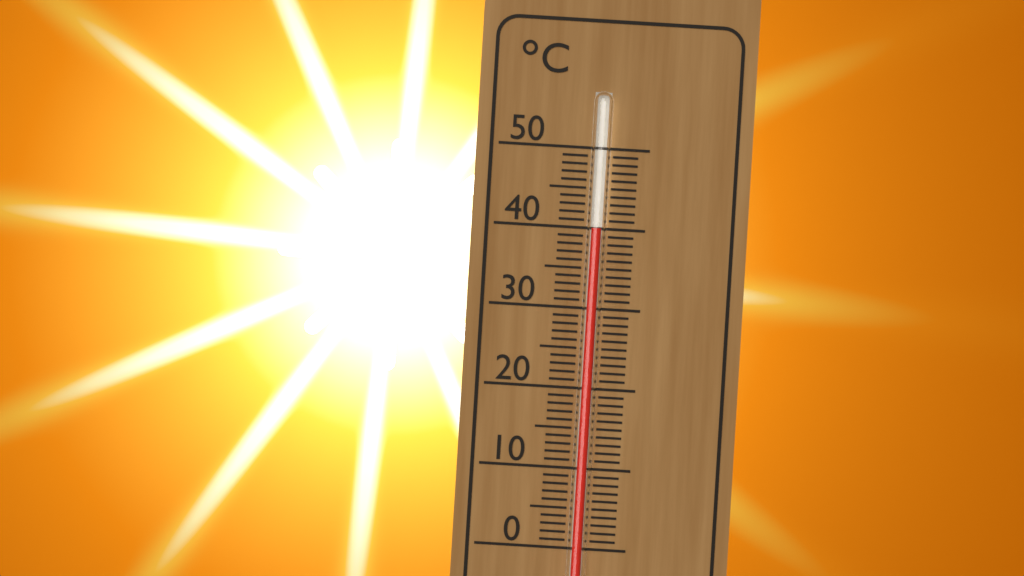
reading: 40 °C
